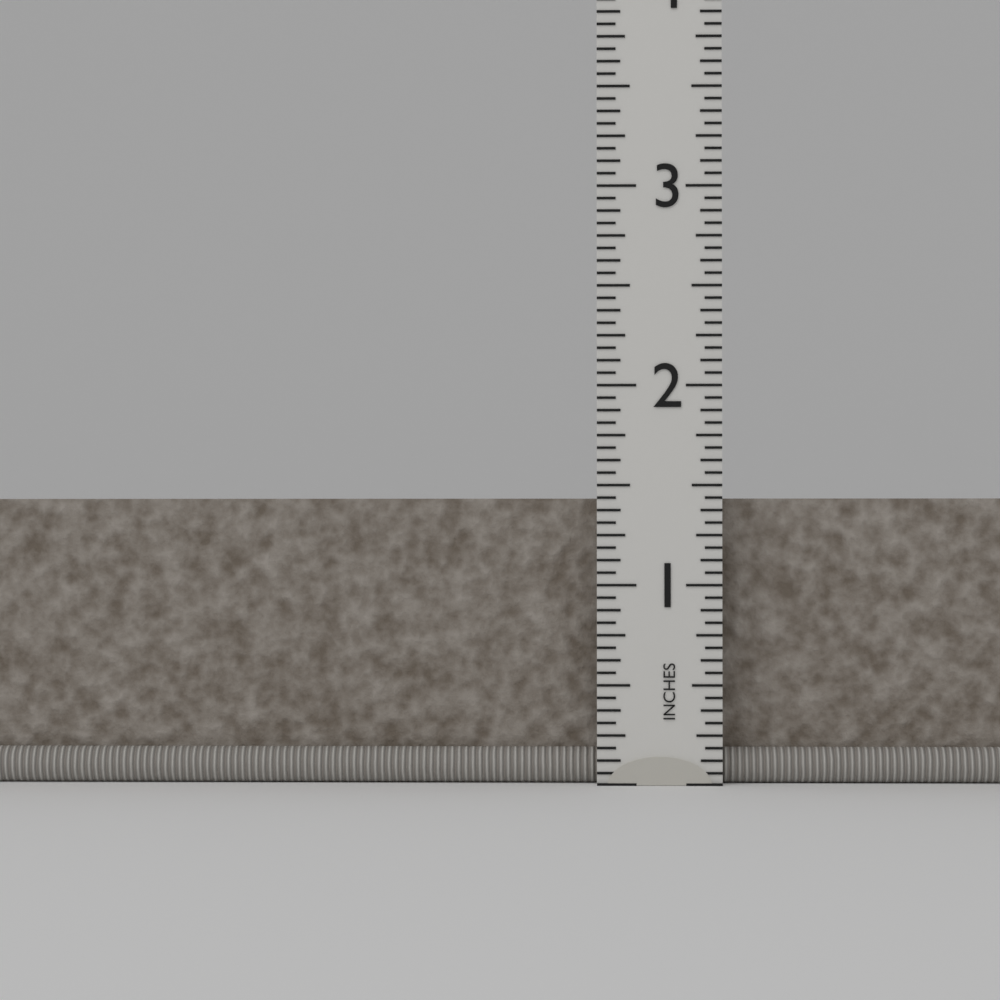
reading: 1.4375 in
